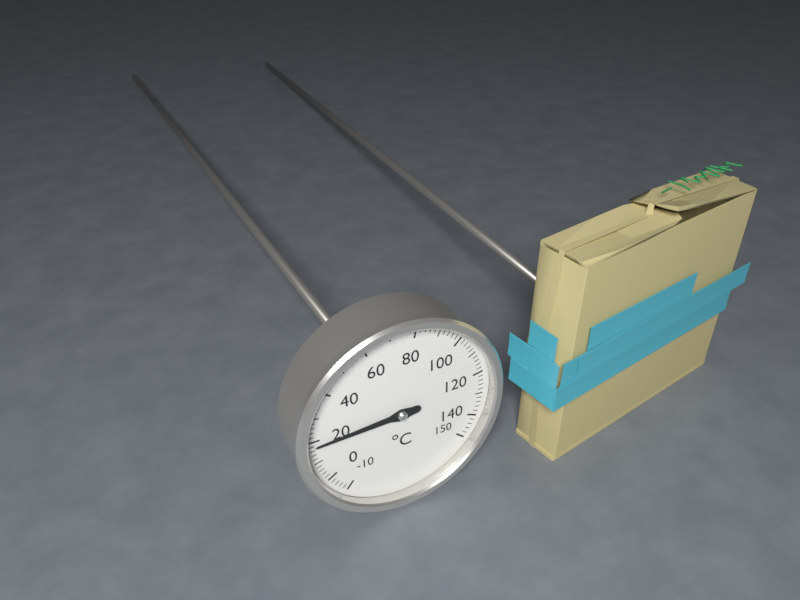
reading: 18 °C
